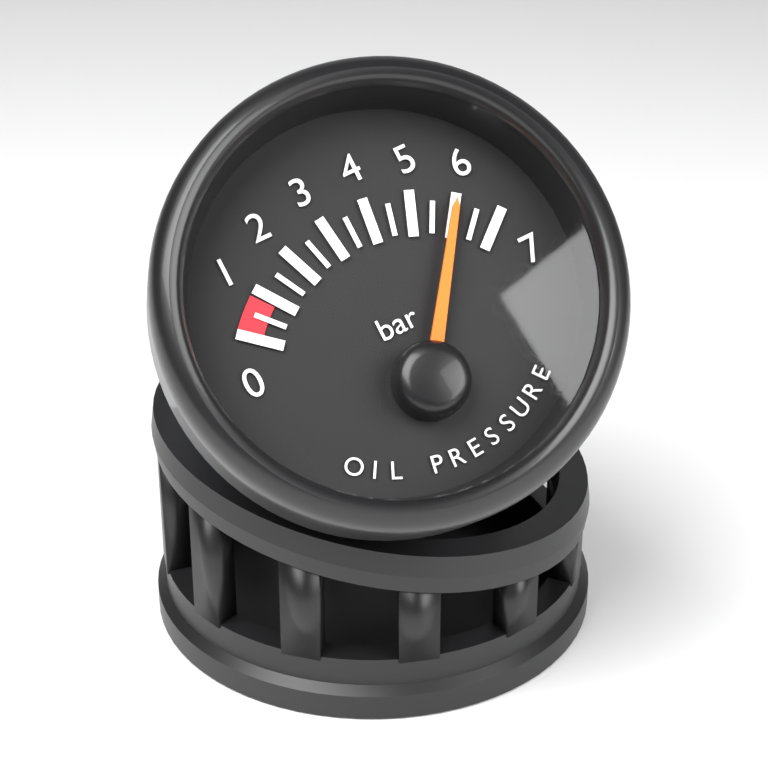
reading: 6.0 bar
